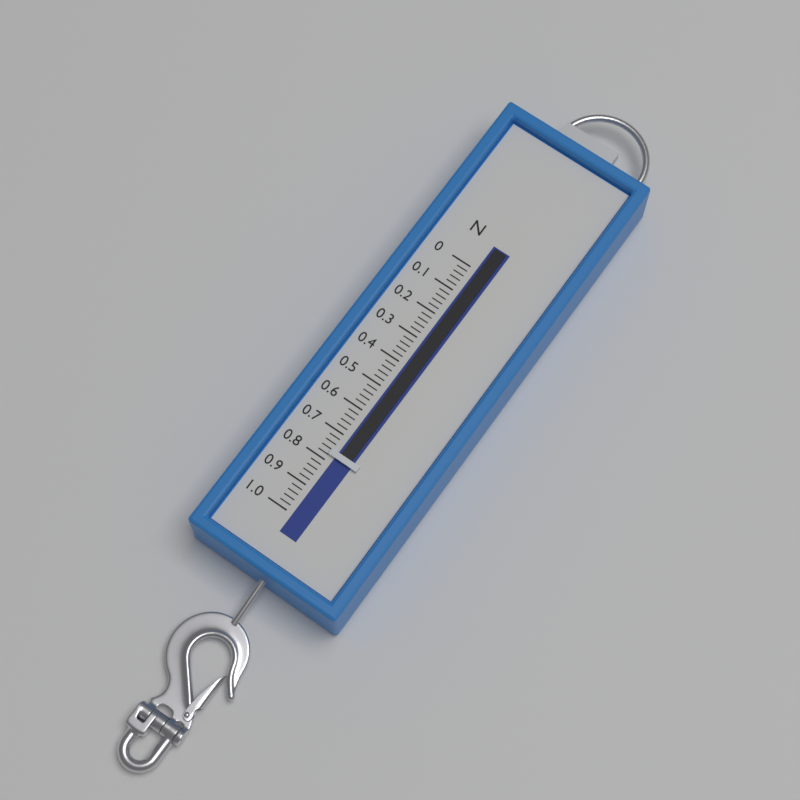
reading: 0.78 N
